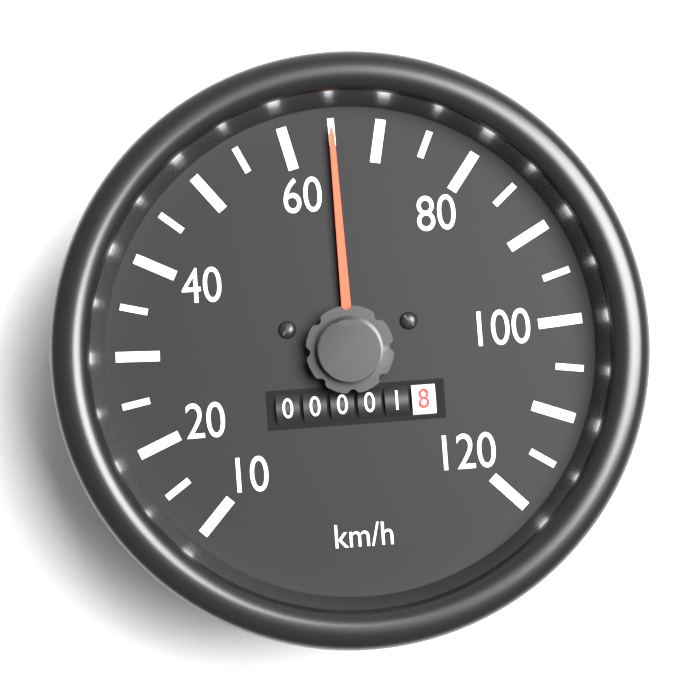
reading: 65 km/h
